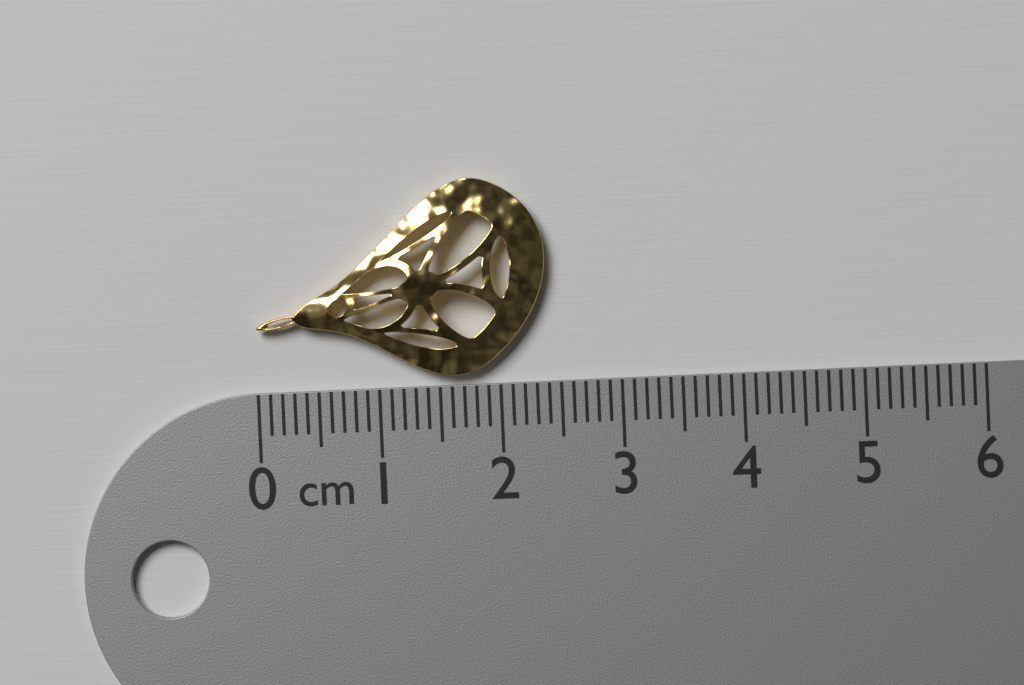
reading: 2.4 cm
